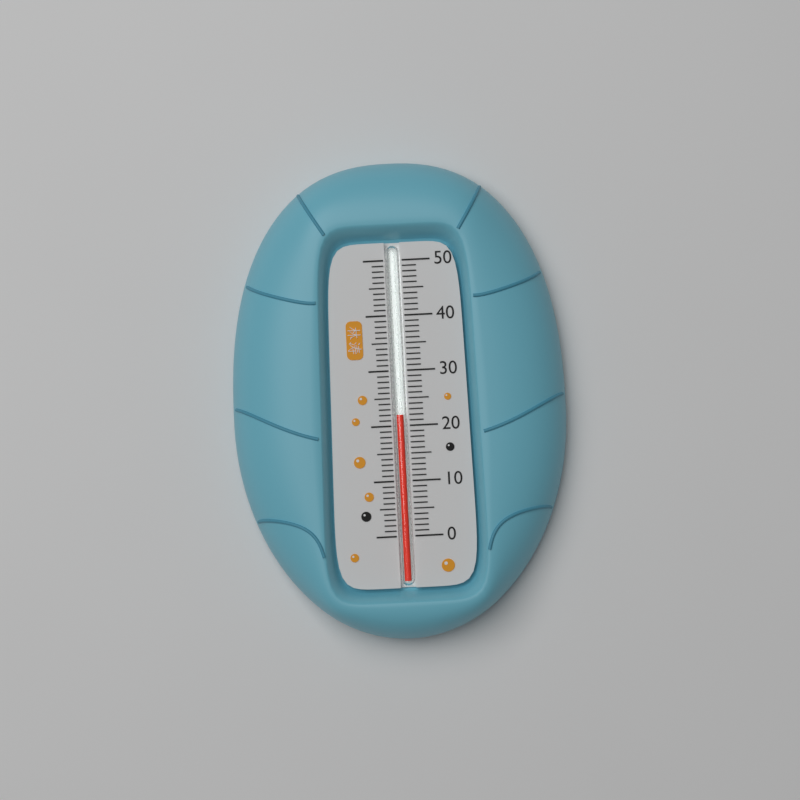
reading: 22 (no unit)
